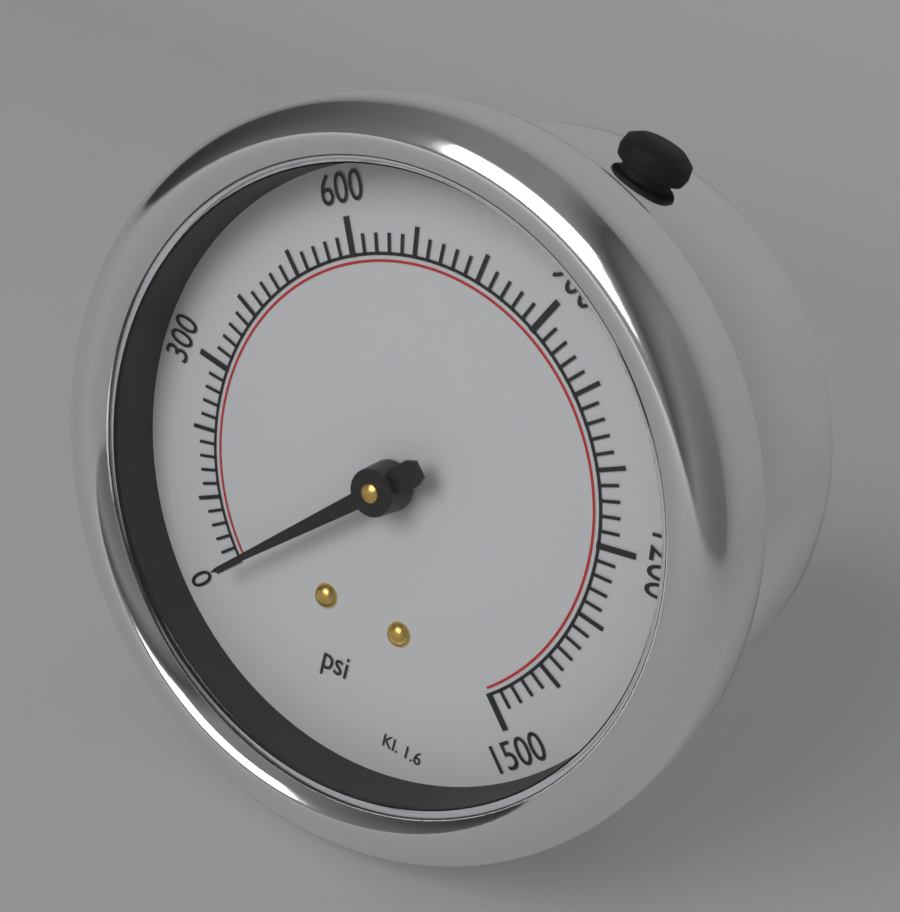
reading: 0 psi
